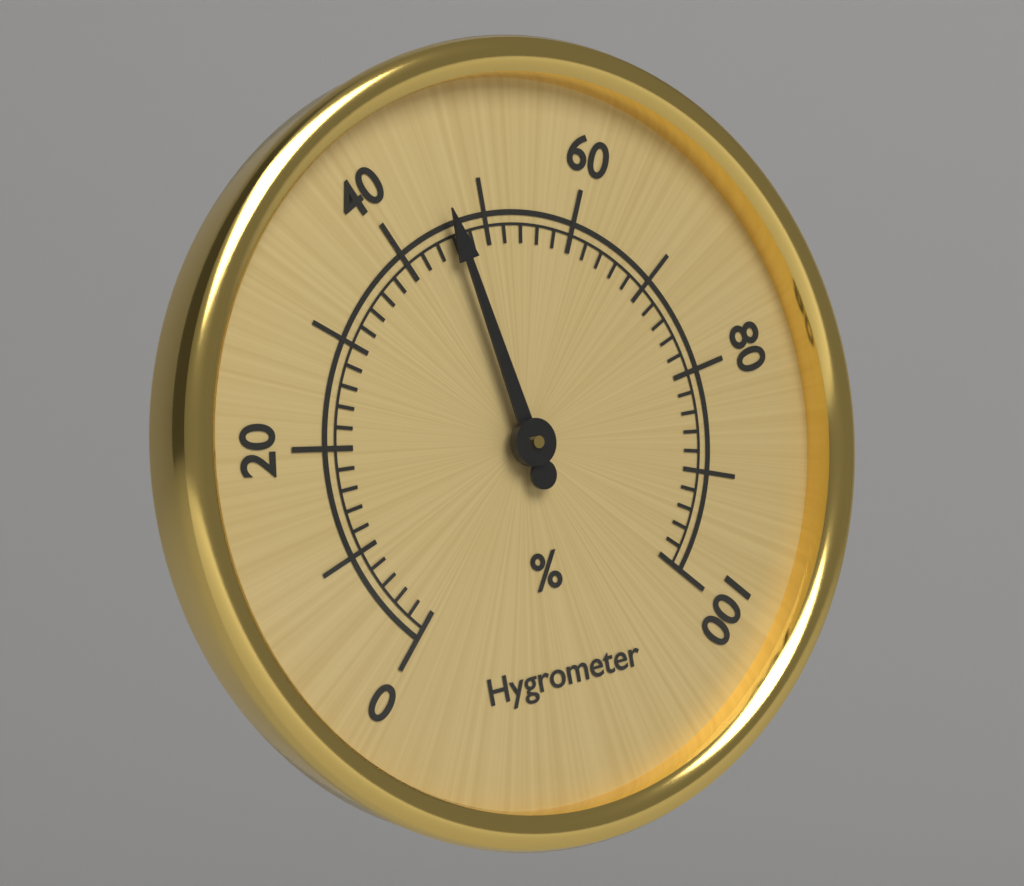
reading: 46 %
